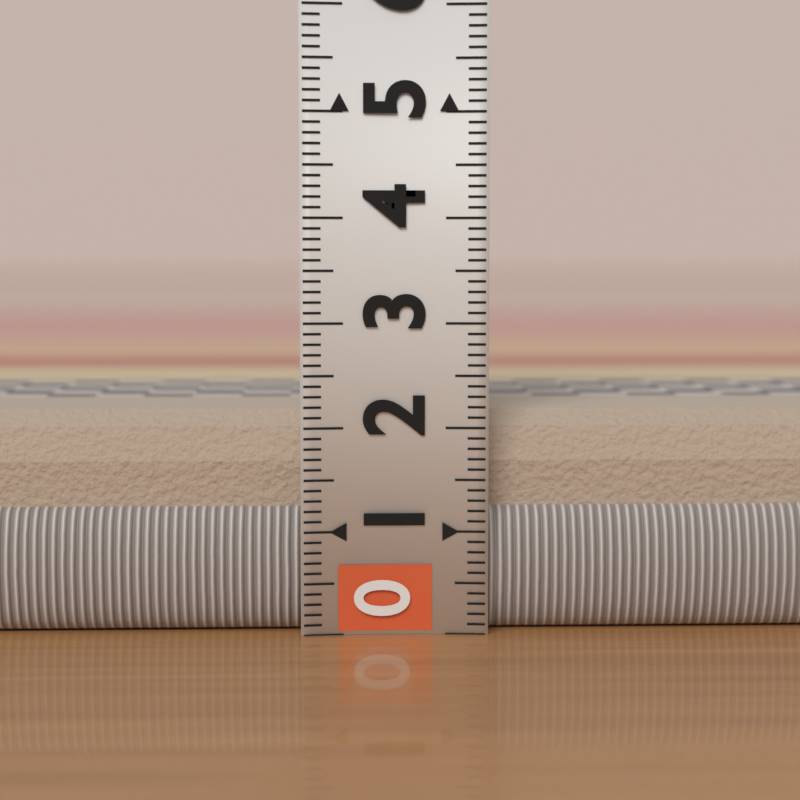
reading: 2.2 (no unit)
